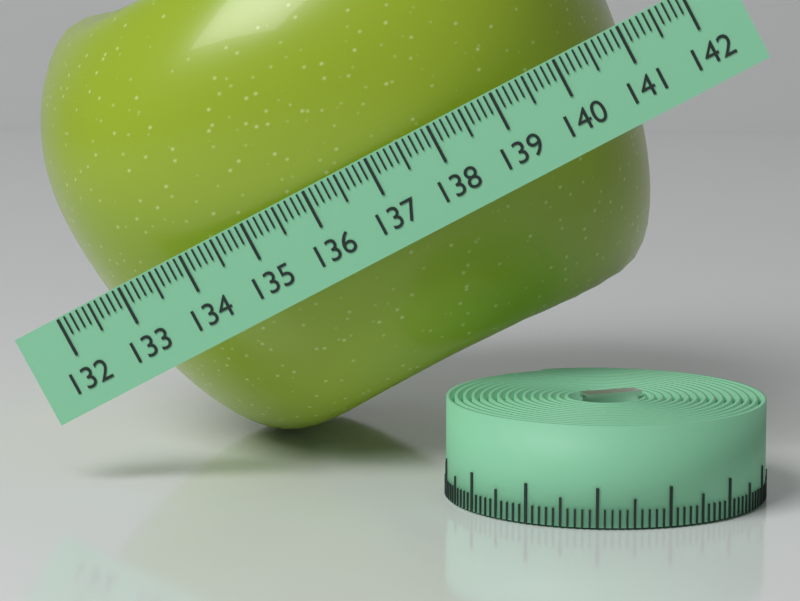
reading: 141.0 (no unit)
